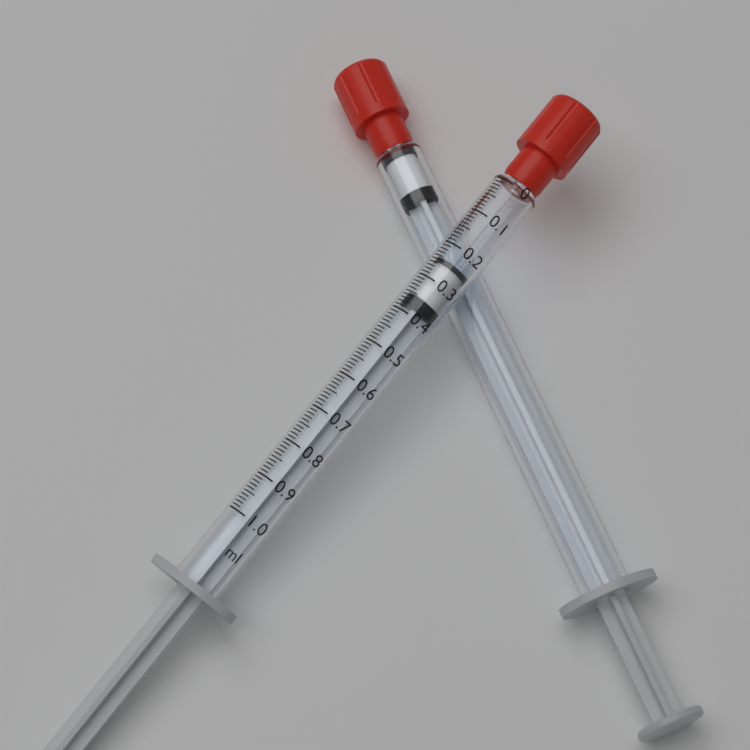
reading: 0.24 ml
